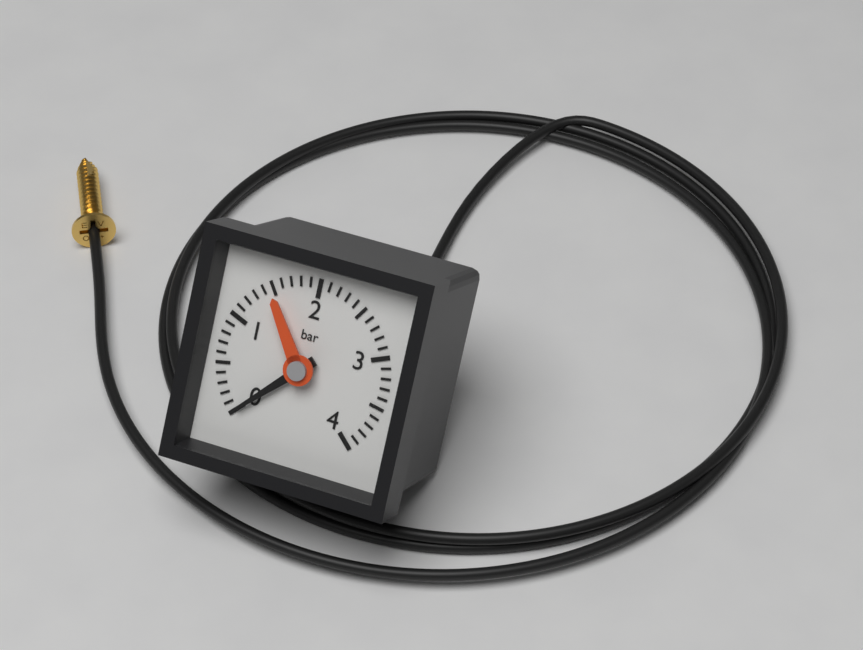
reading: 0.0 bar
